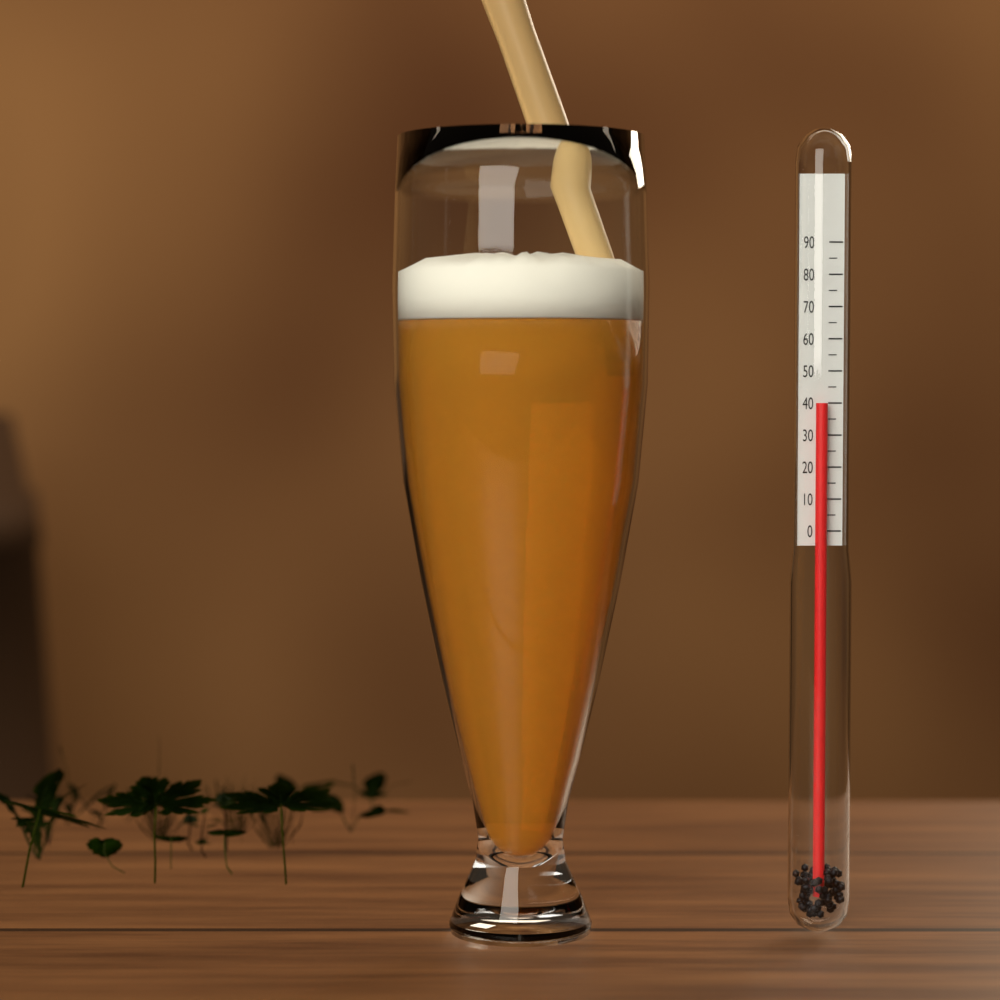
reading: 40 (no unit)
